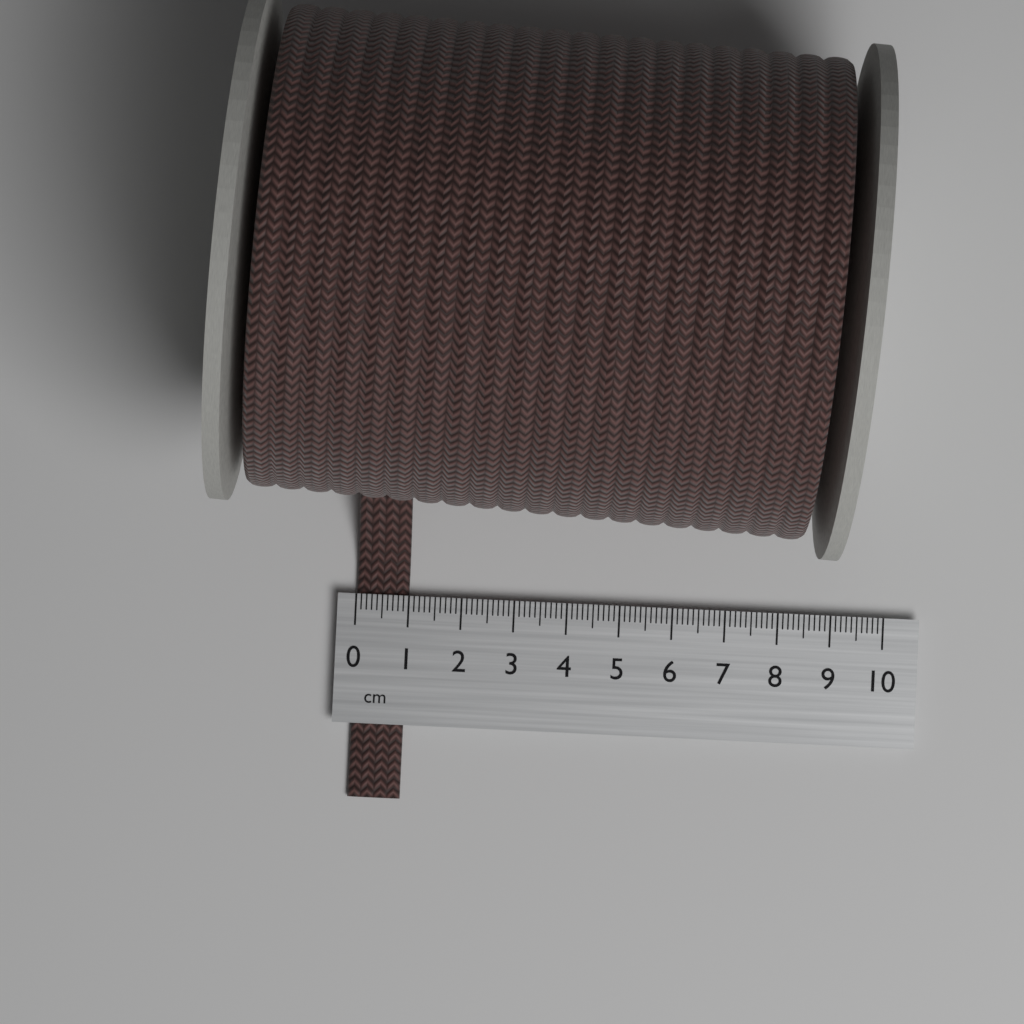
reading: 1.0 cm
